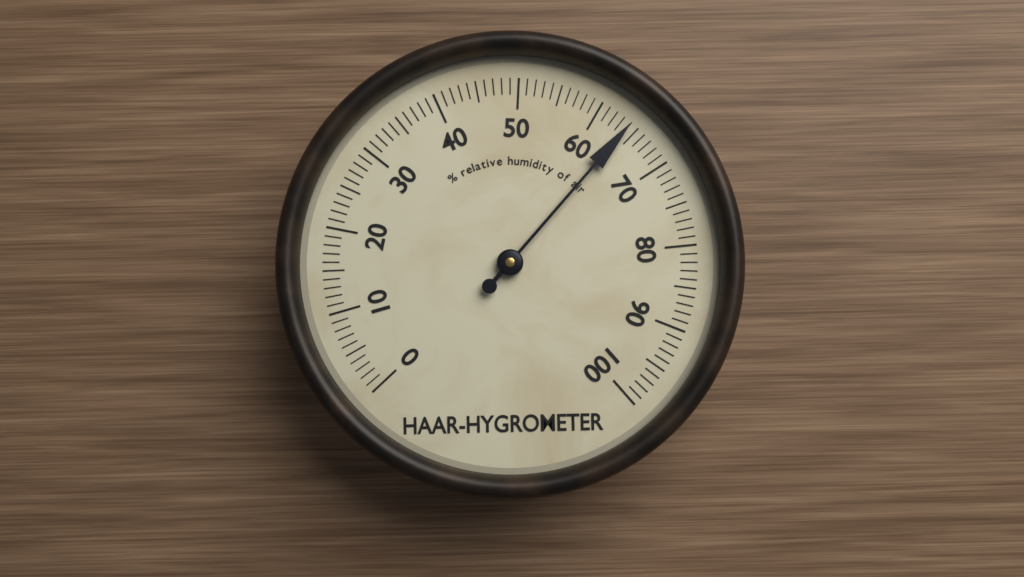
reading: 64 %
